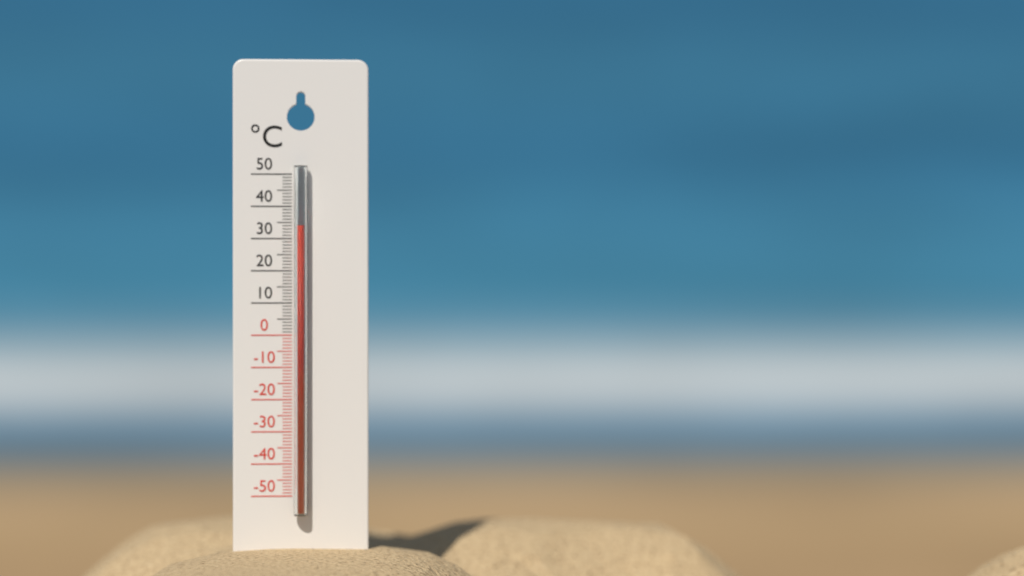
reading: 34 °C
